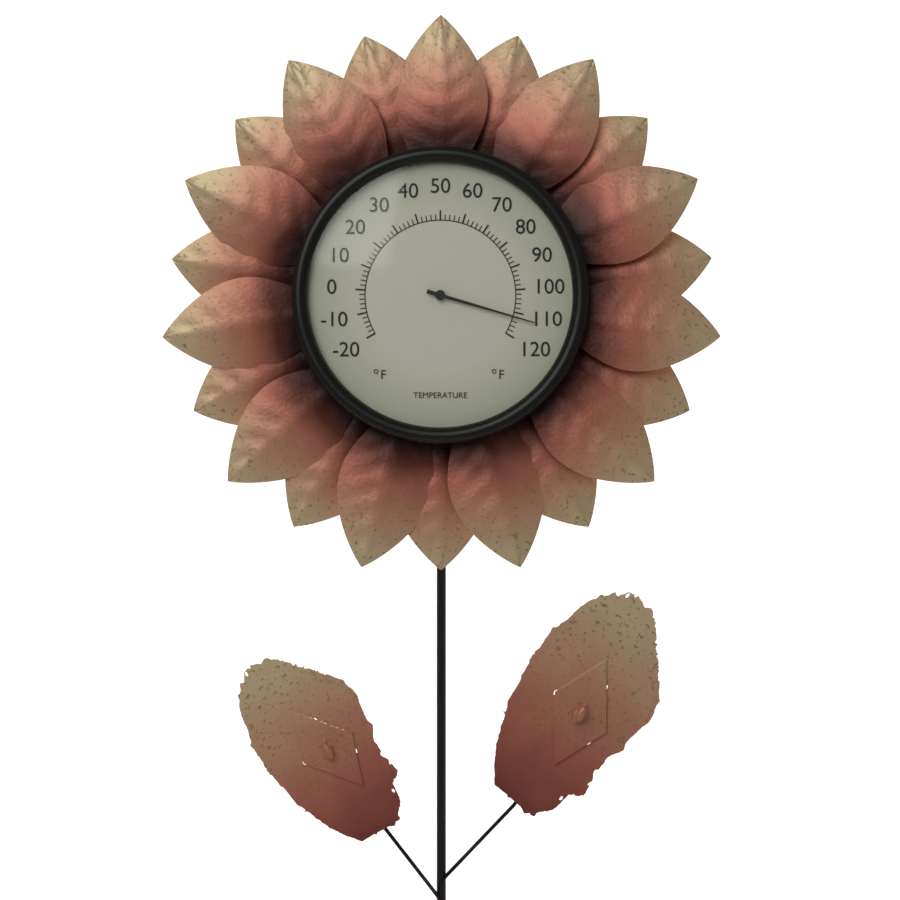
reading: 112 °F
